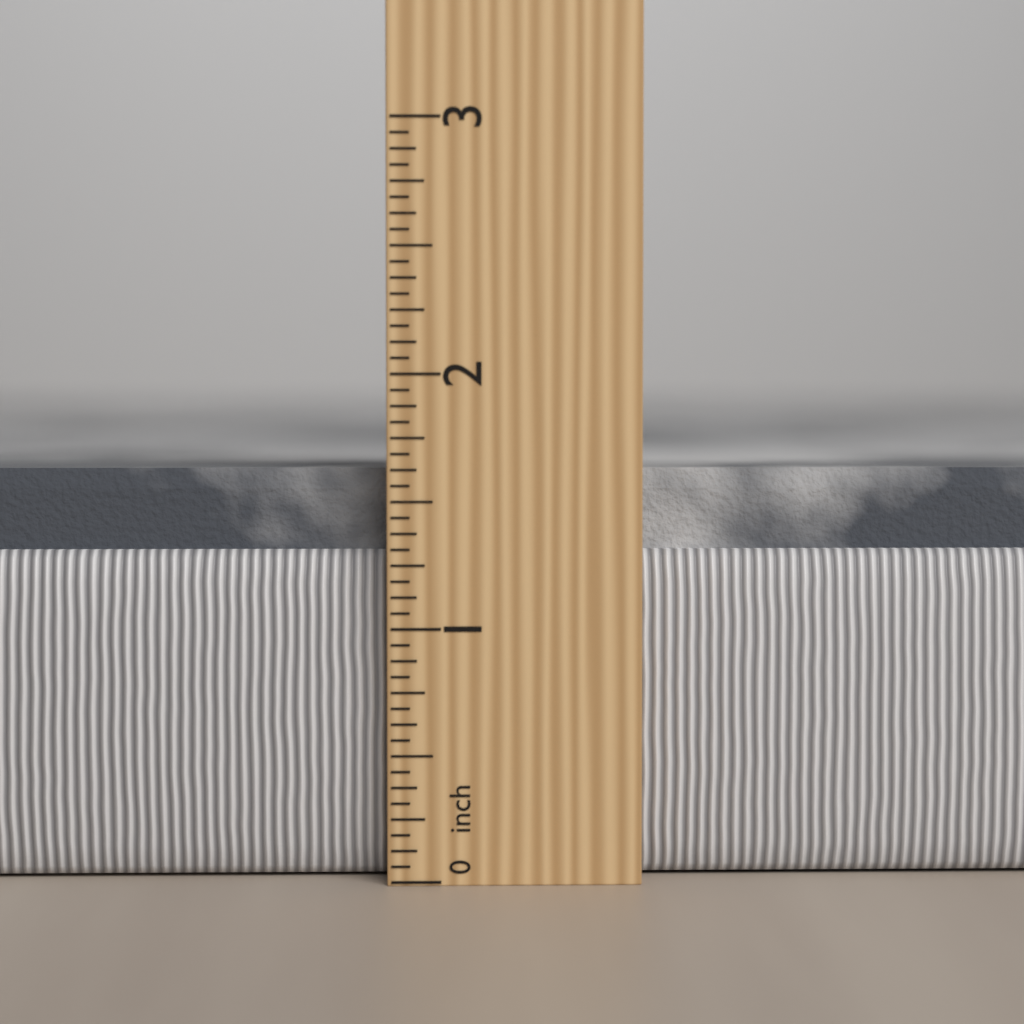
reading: 1.6250 in
